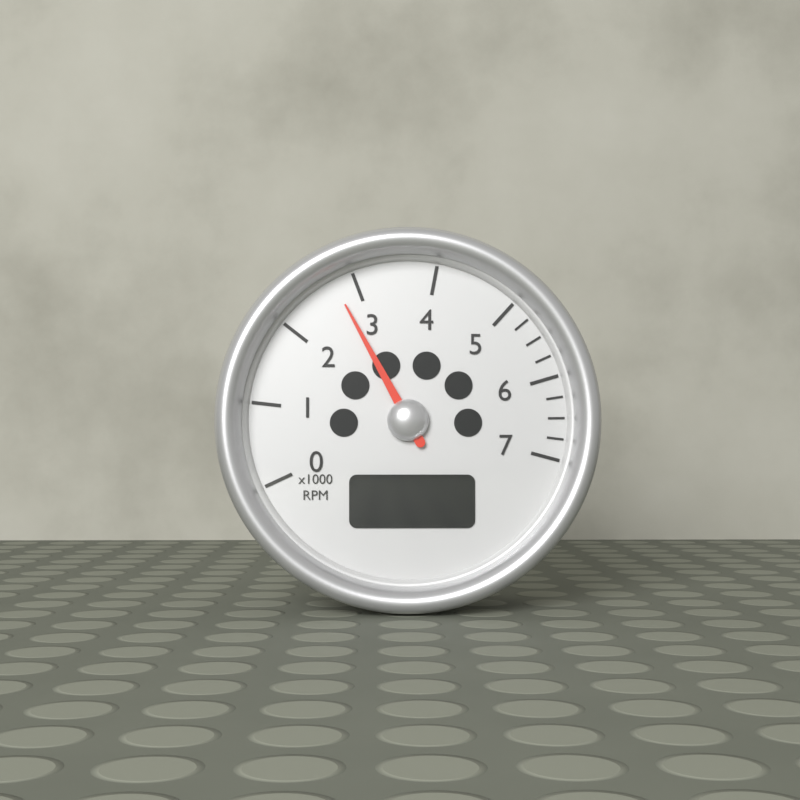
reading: 2.75 x1000 RPM
